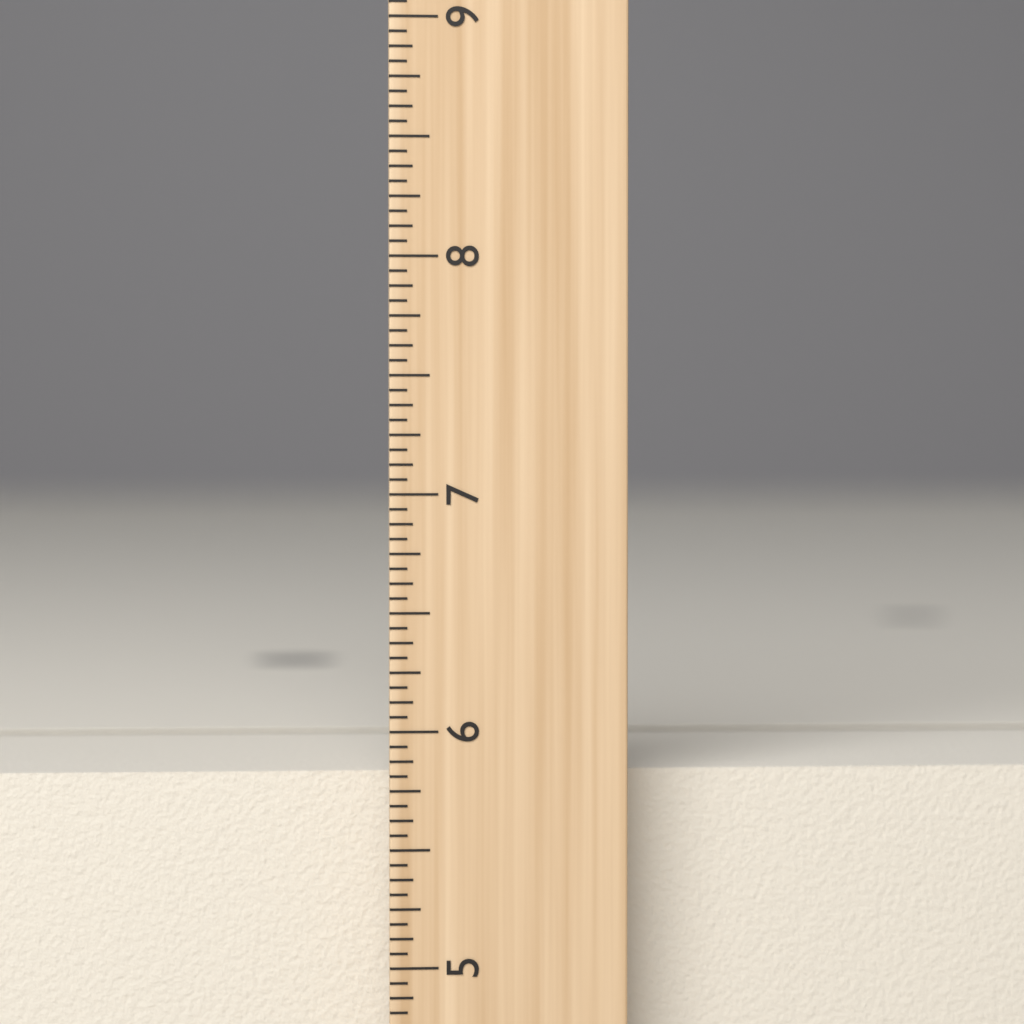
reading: 5.8125 inch
